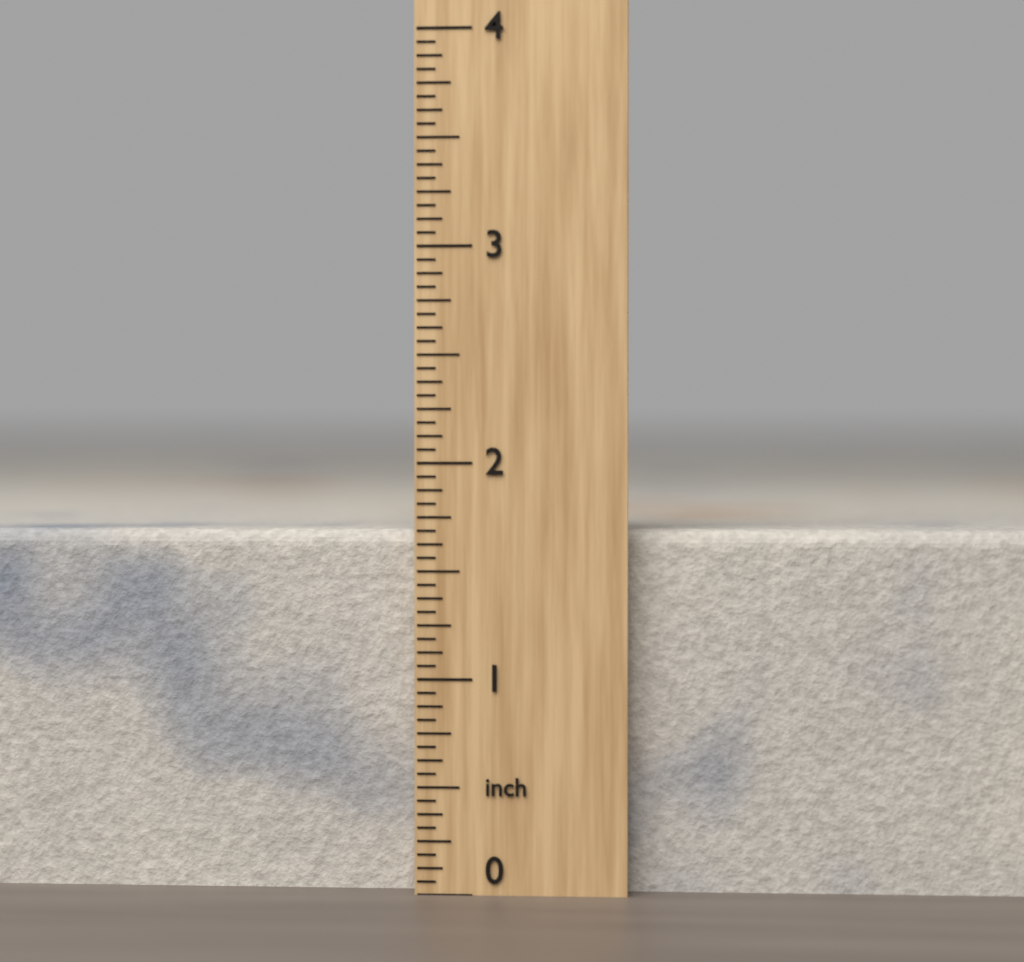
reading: 1.6875 inch
